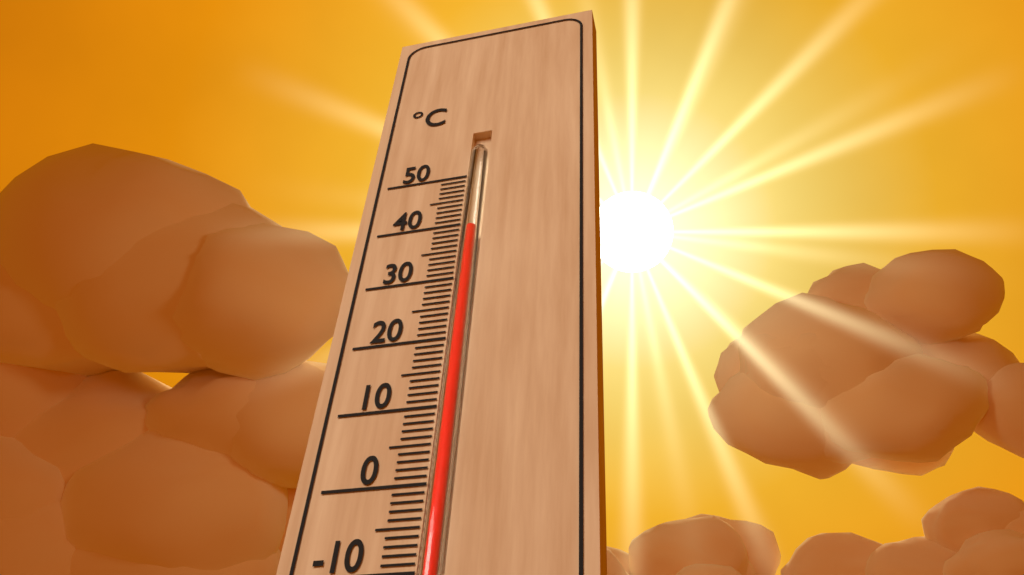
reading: 39 °C
